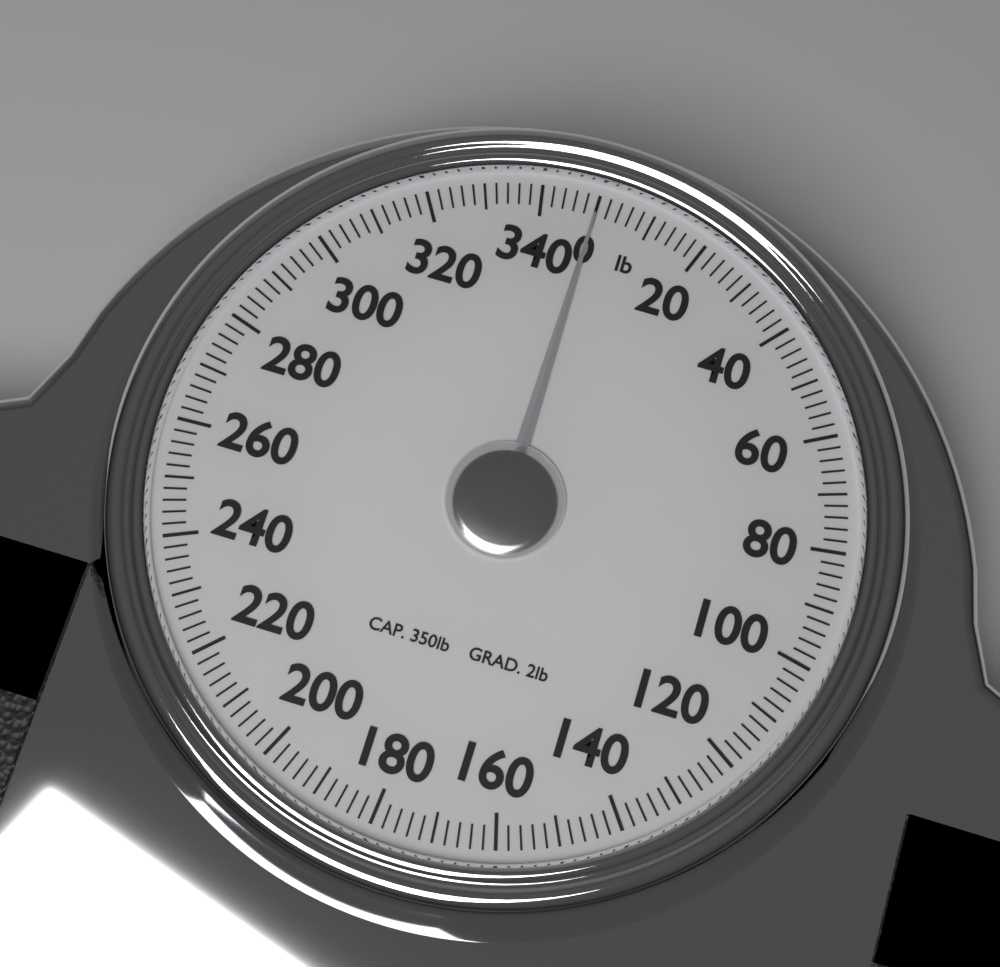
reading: 0 lb
